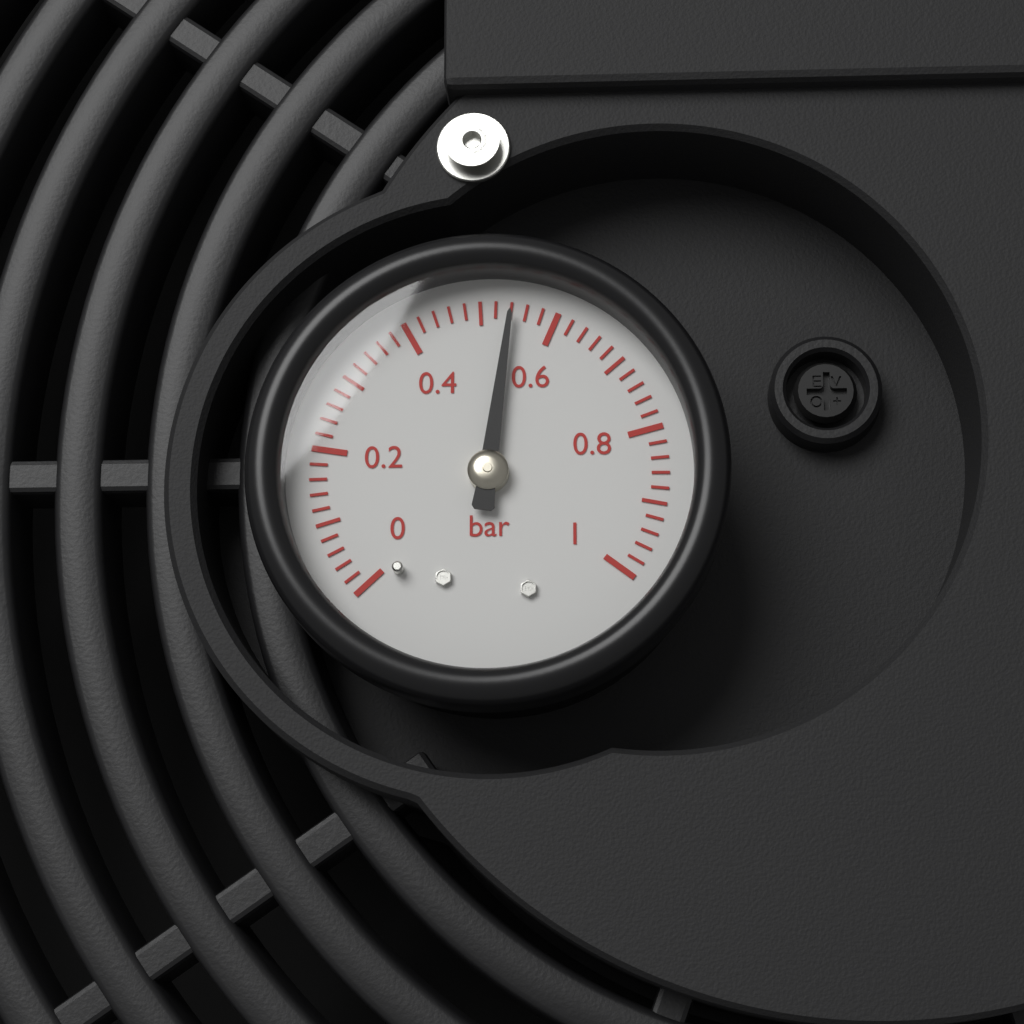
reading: 0.54 bar
